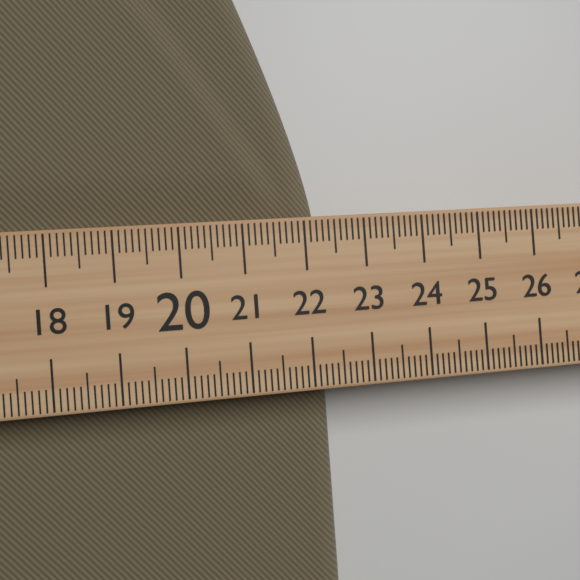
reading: 22.4 (no unit)
